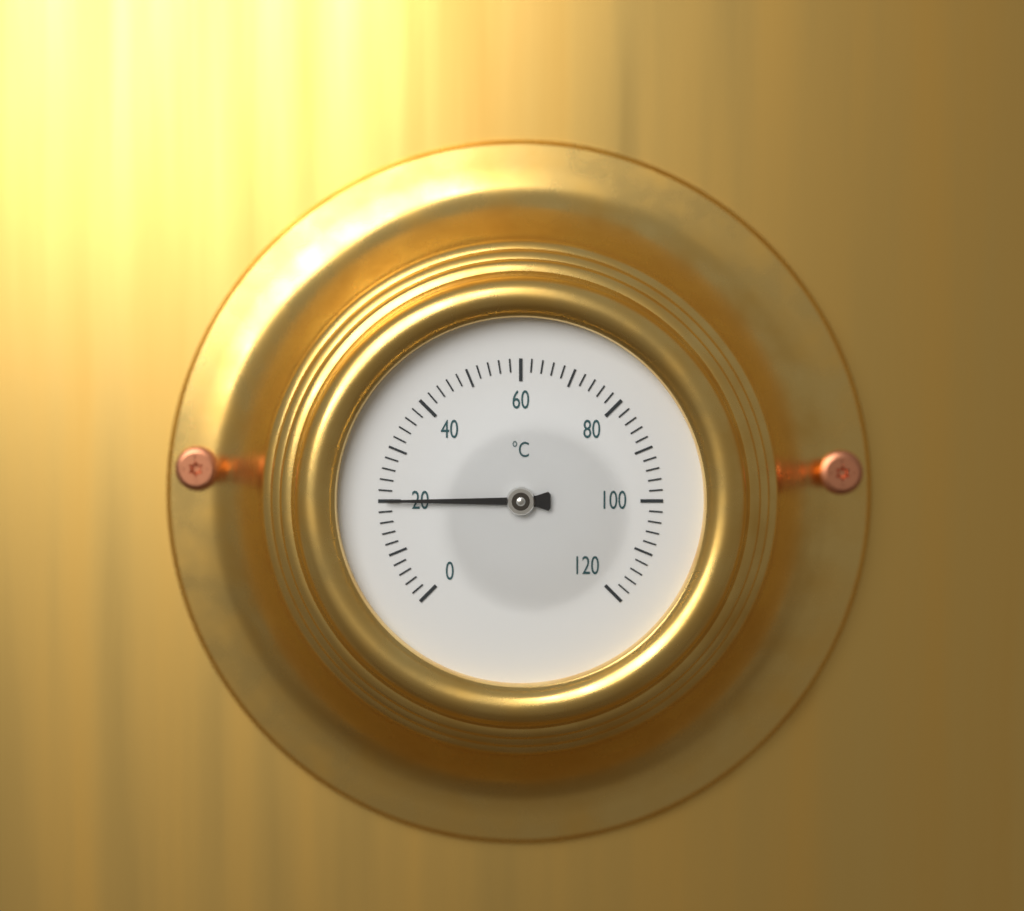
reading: 20 °C
